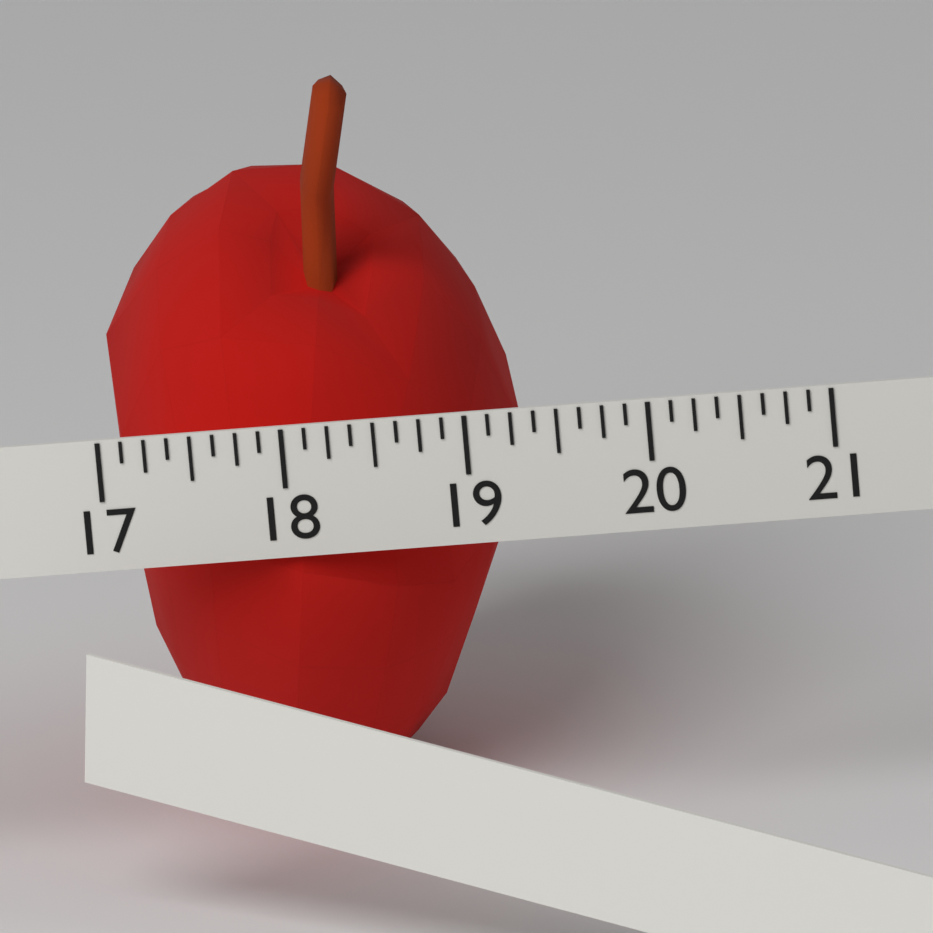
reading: 19.250 (no unit)
